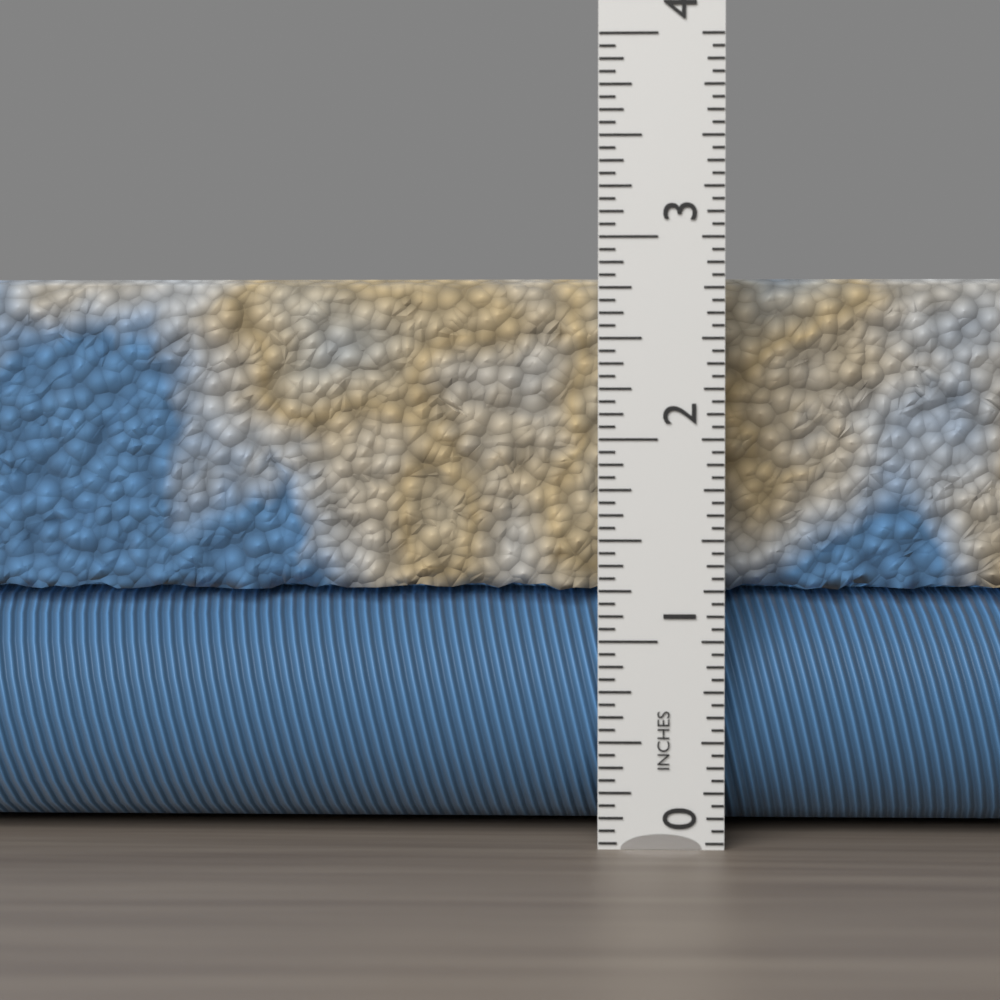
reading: 2.8125 in
